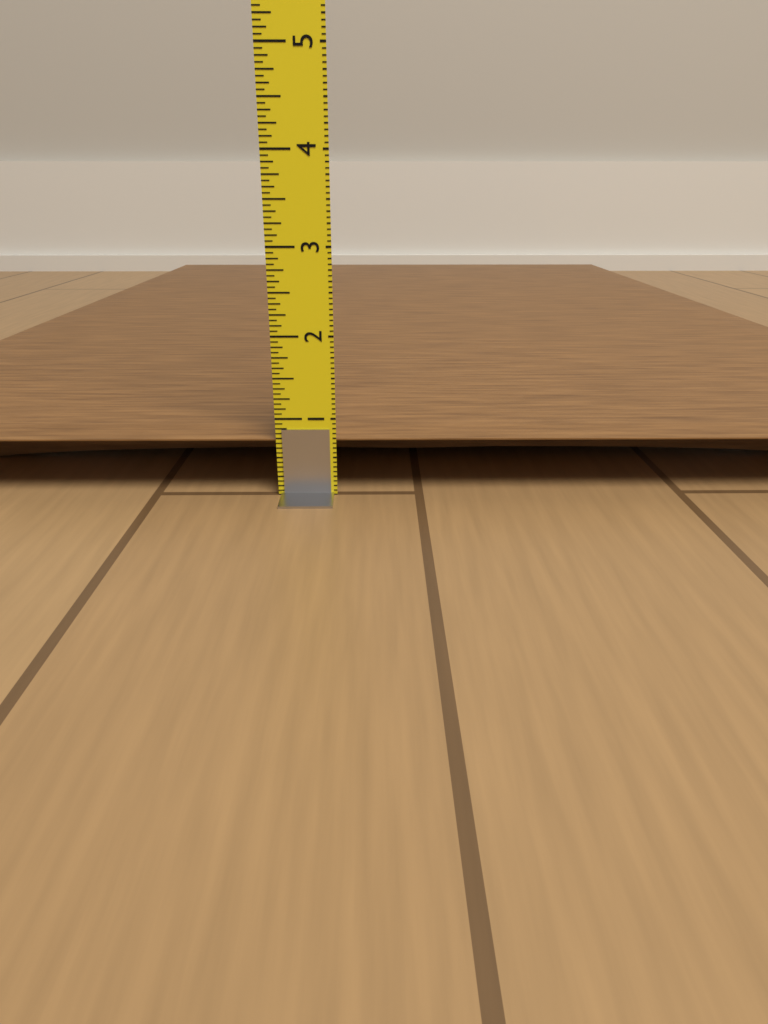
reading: 0.7500 in
